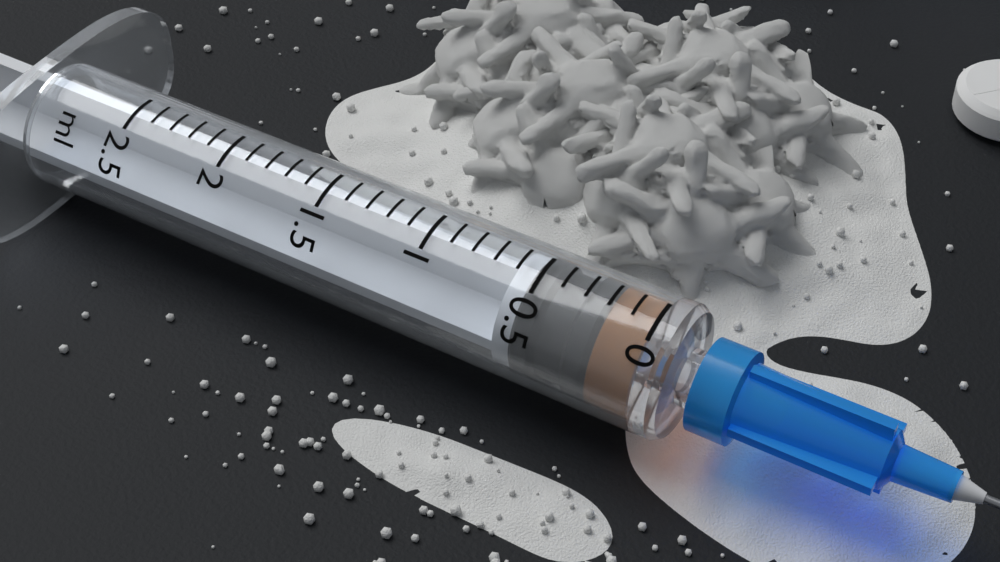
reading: 0.2 ml
